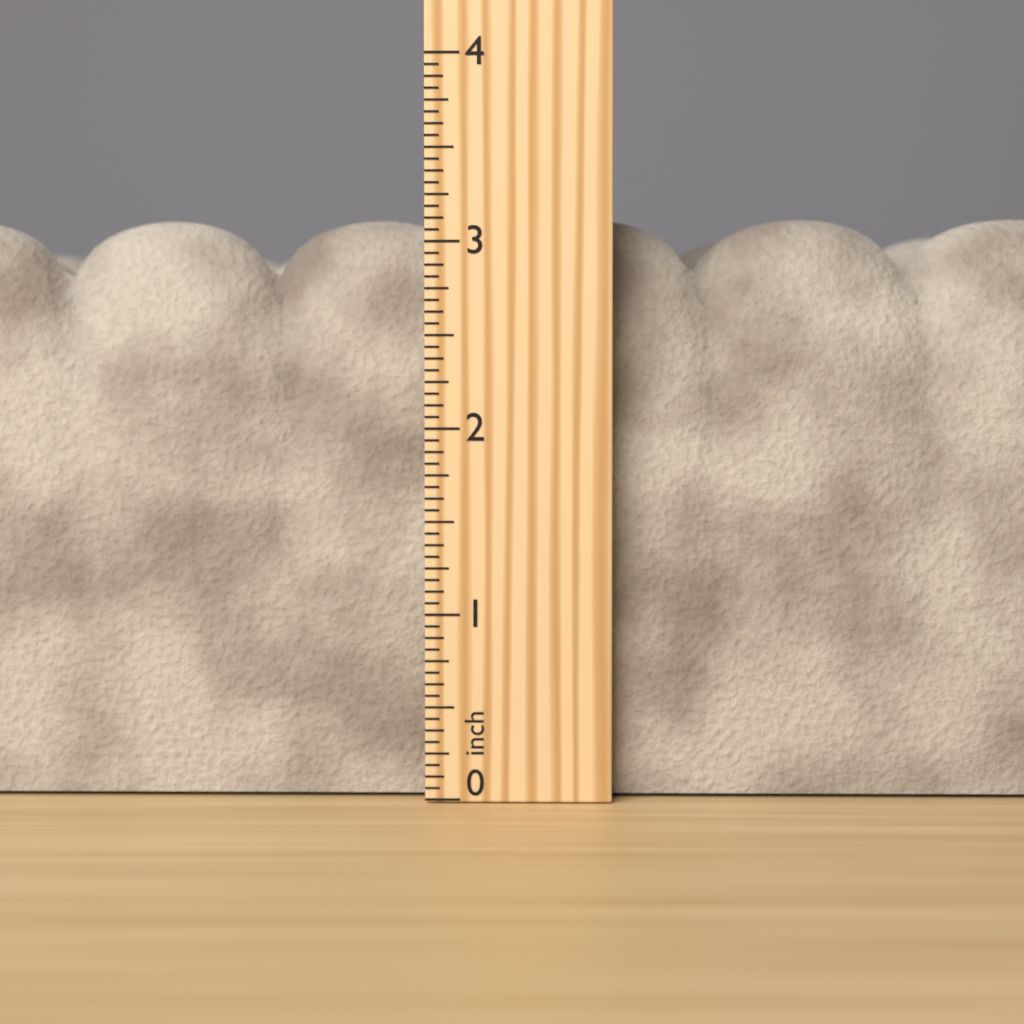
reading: 3.1875 inch
